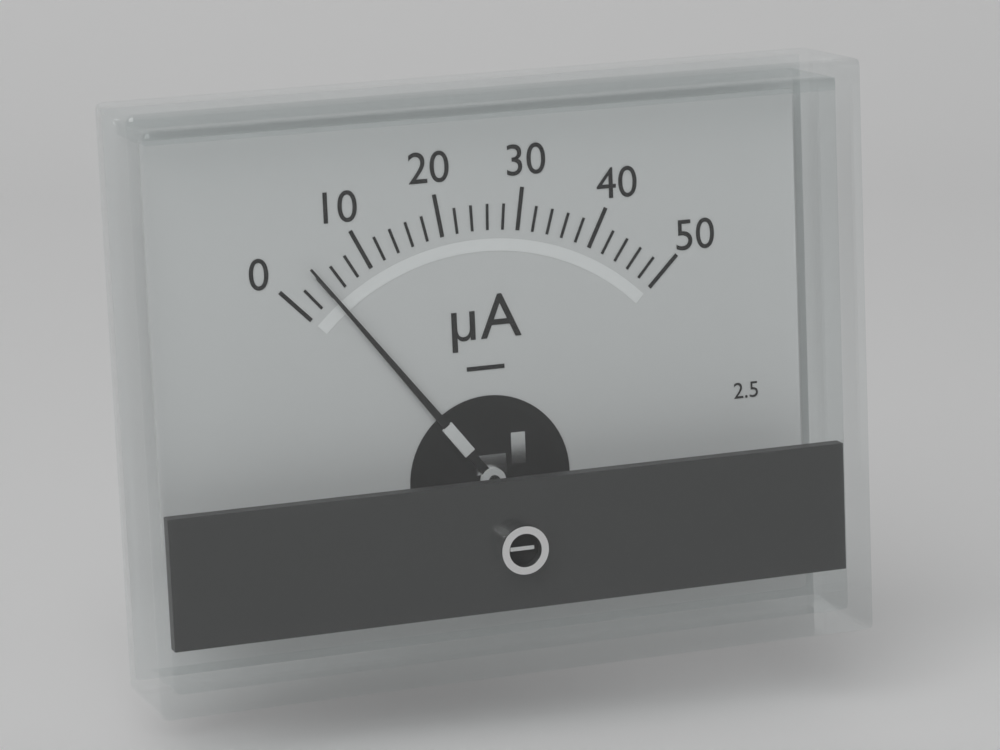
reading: 4 µA
